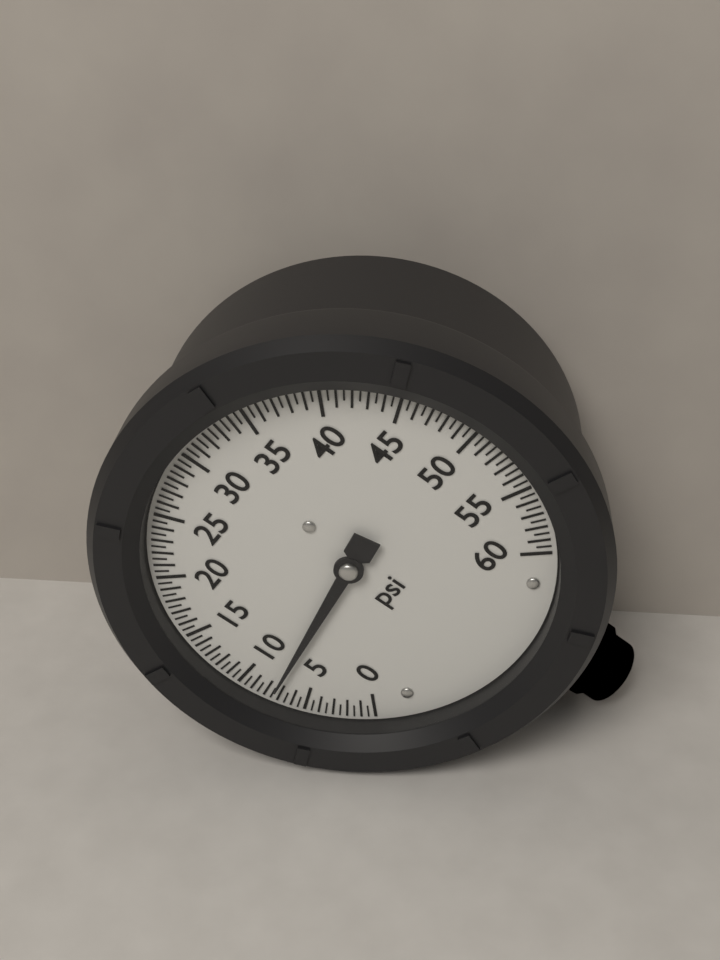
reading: 7.5 psi
